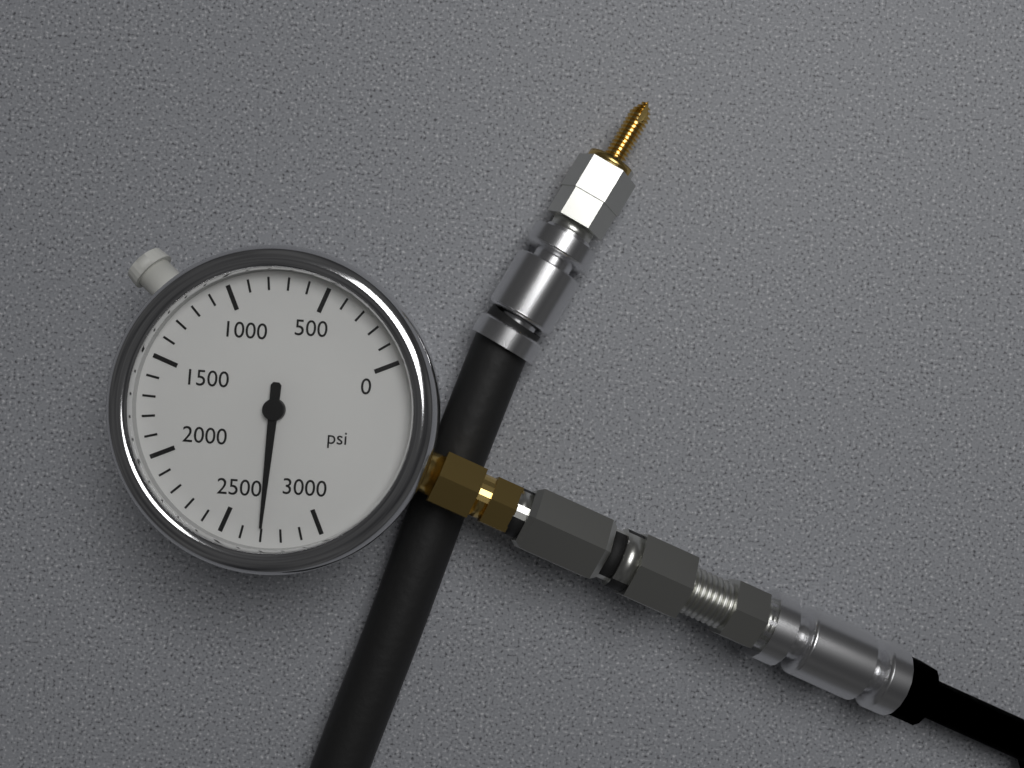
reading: 2700 psi
